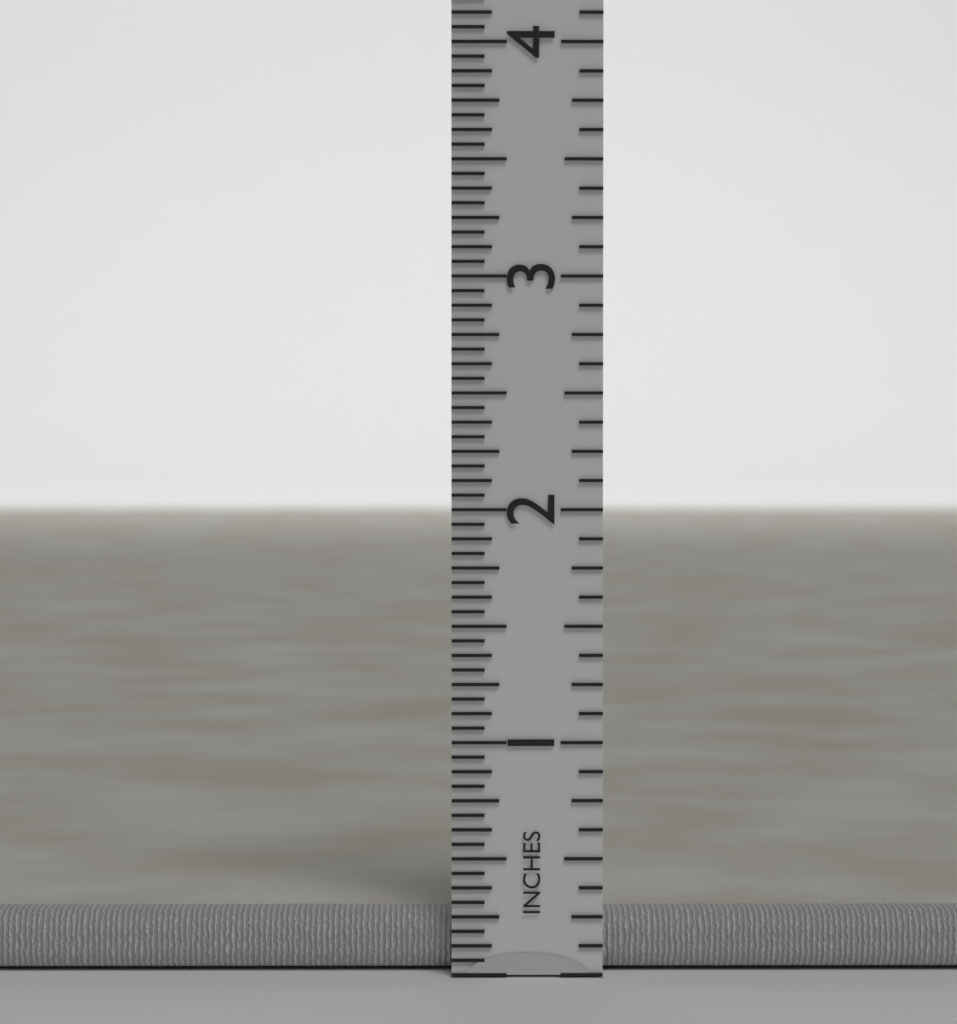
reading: 0.2500 in
